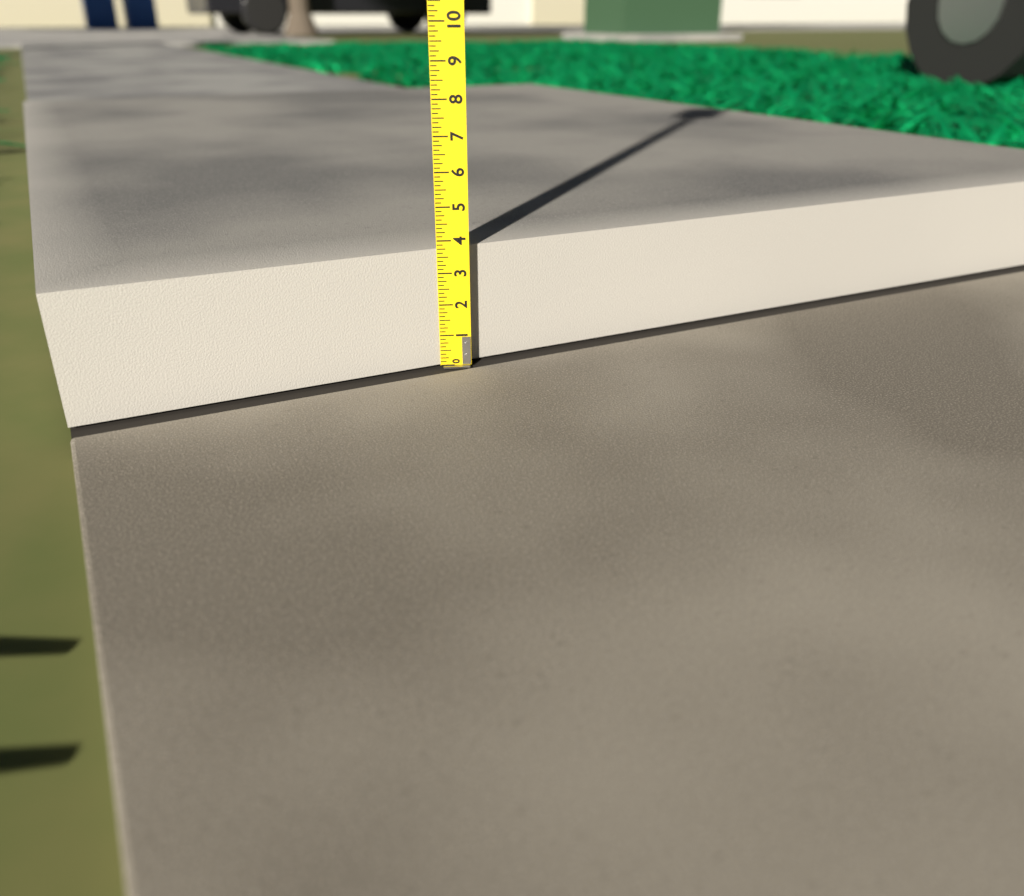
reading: 3.750 (no unit)
